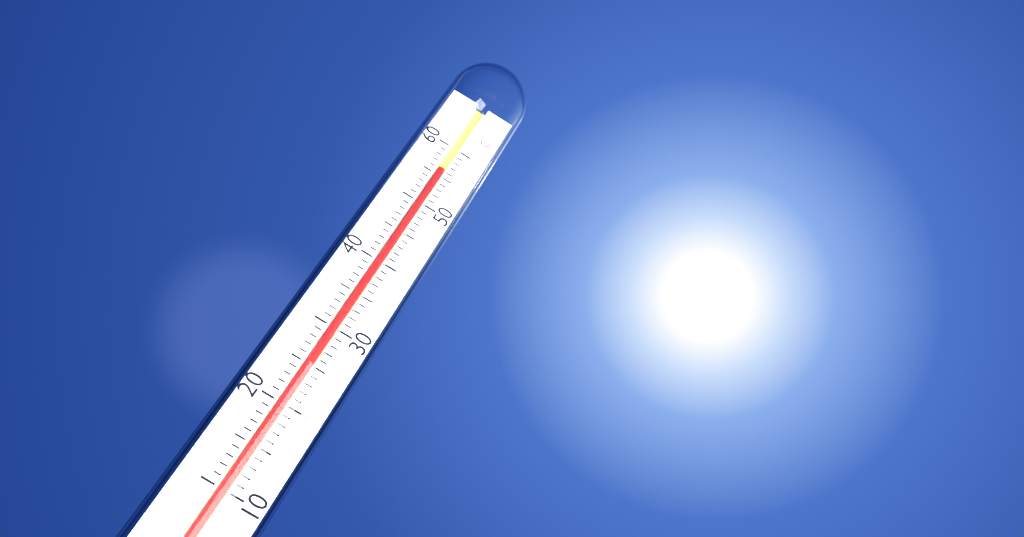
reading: 56 °C
